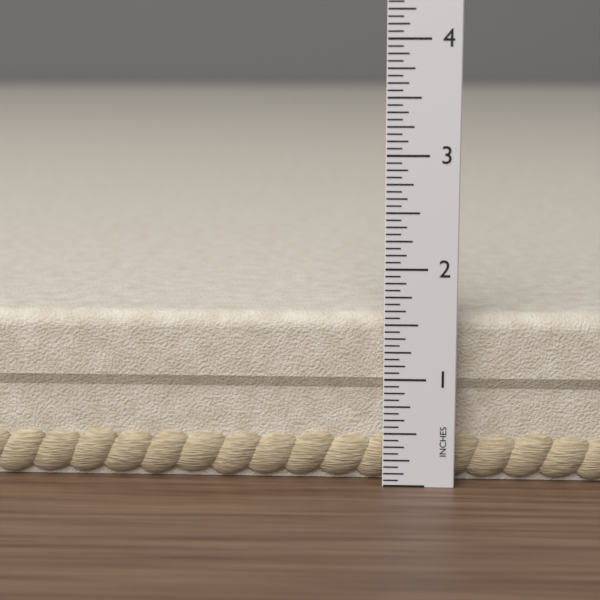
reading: 1.5625 in
